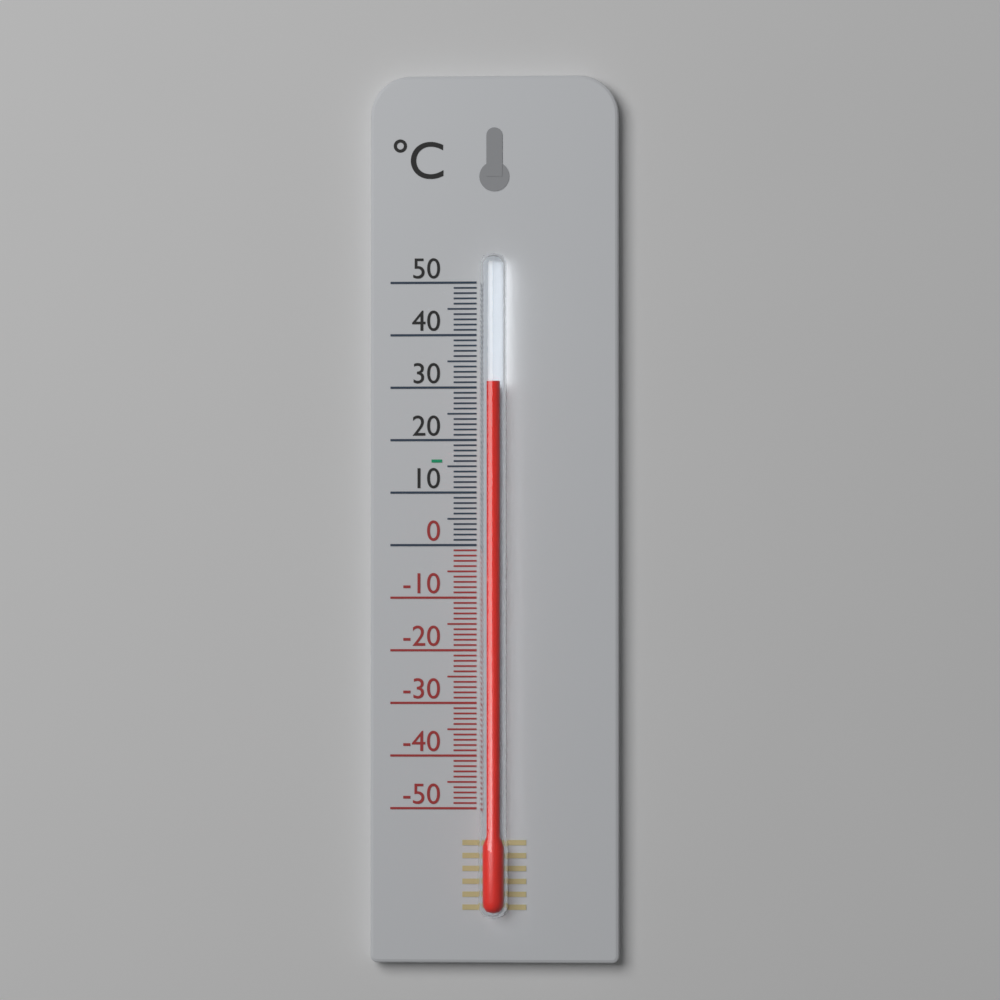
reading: 31 °C
